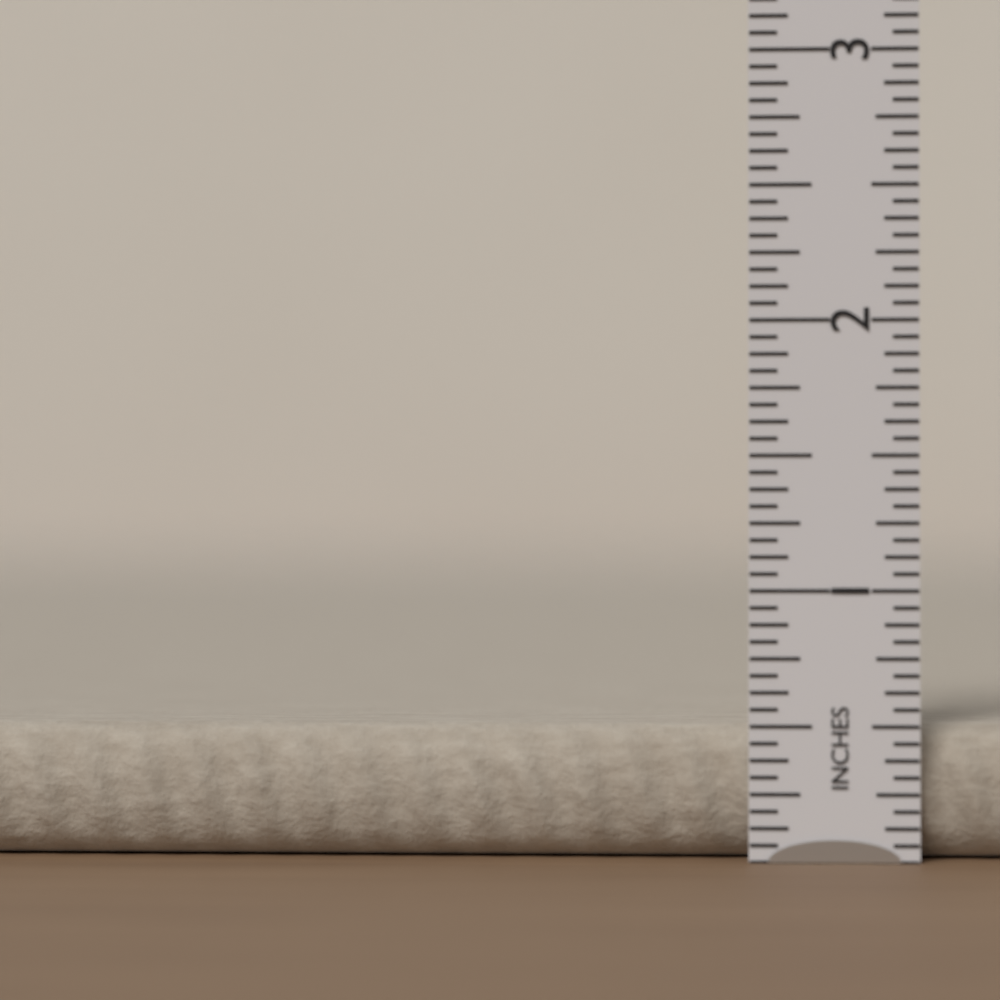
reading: 0.5000 in
